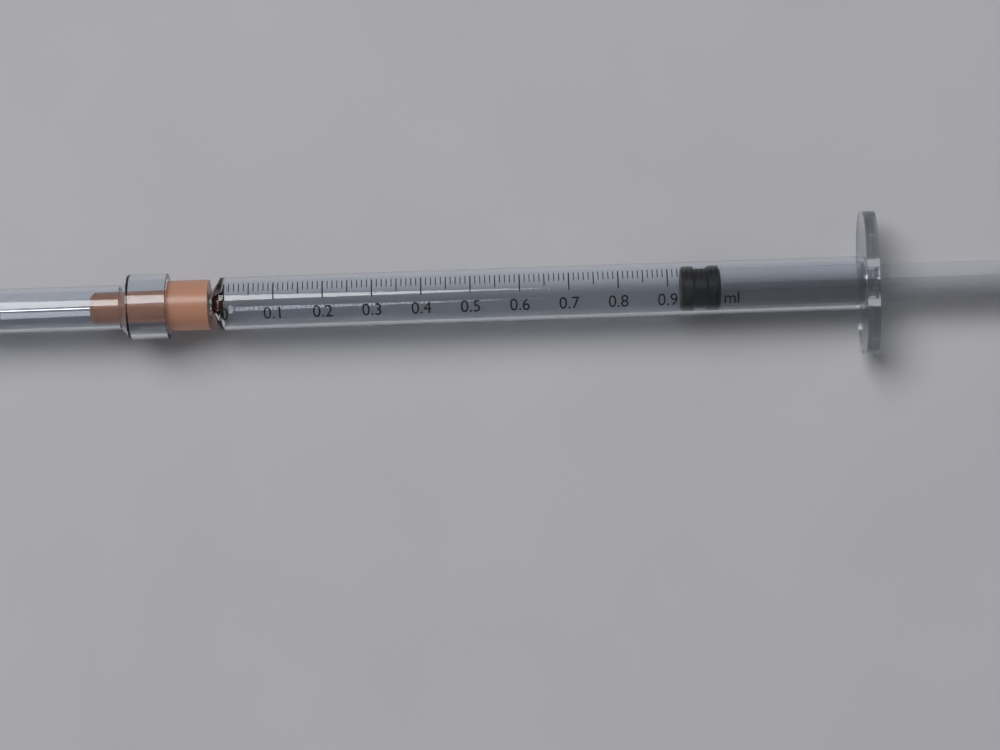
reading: 0.93 ml
